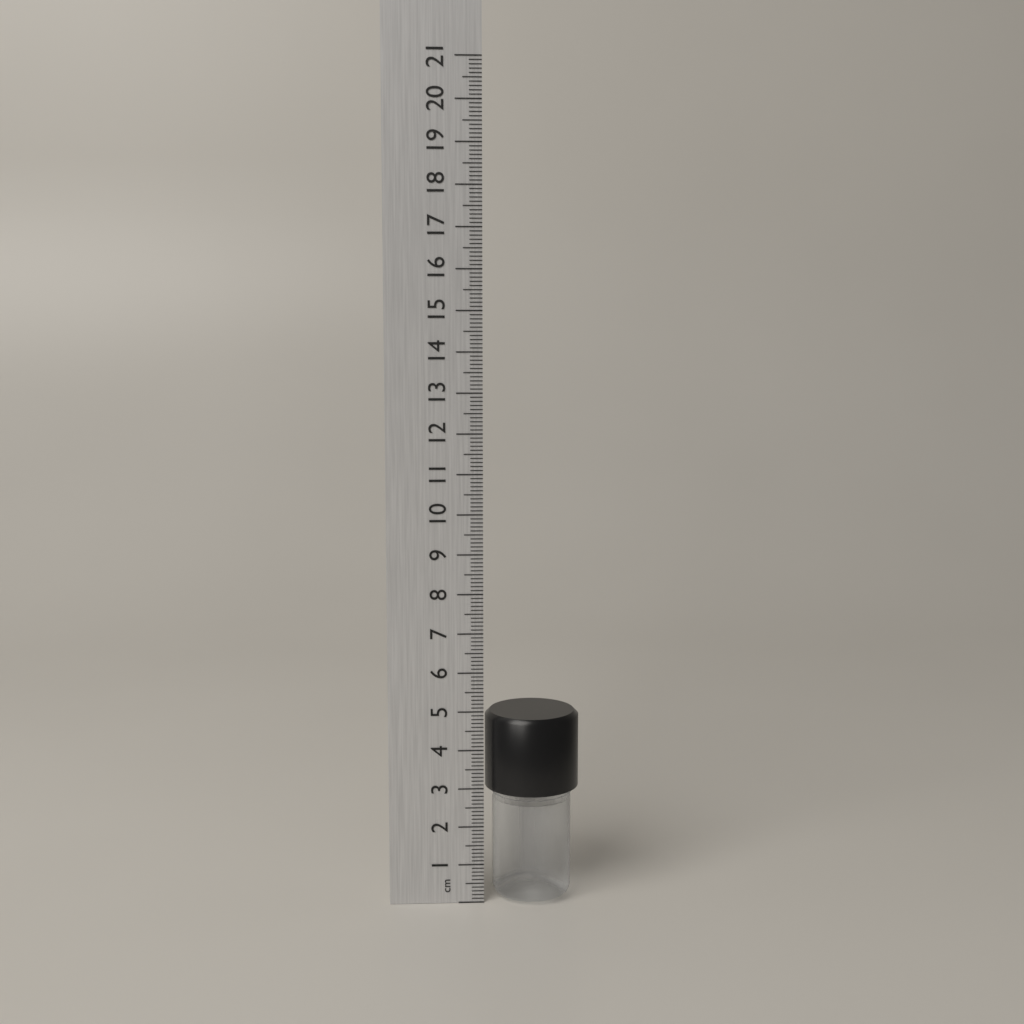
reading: 4.9 cm
